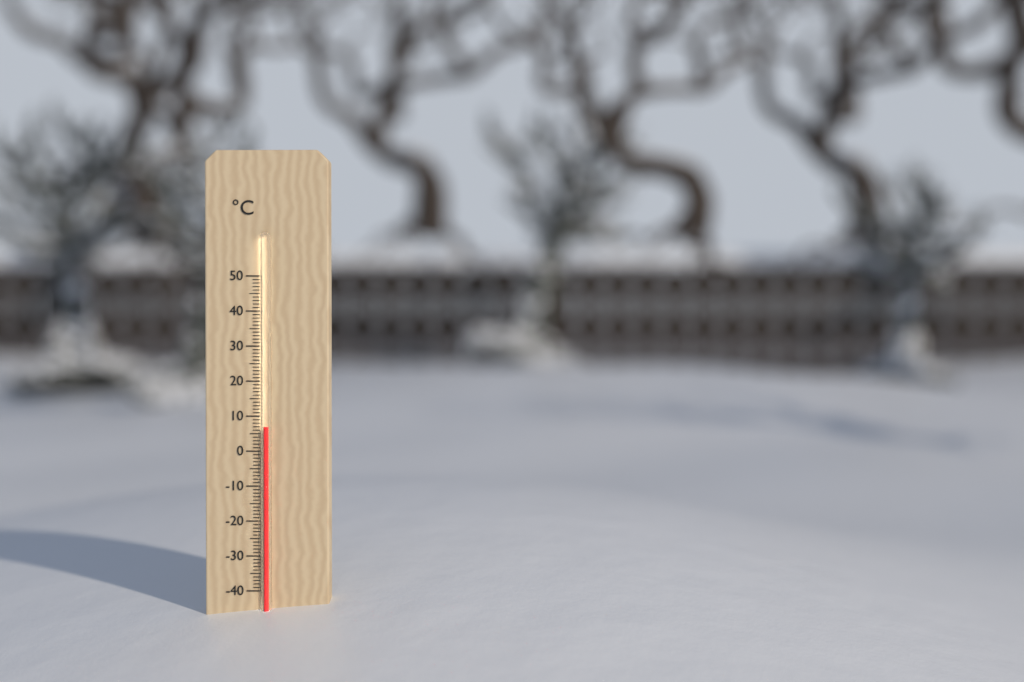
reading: 7 °C
